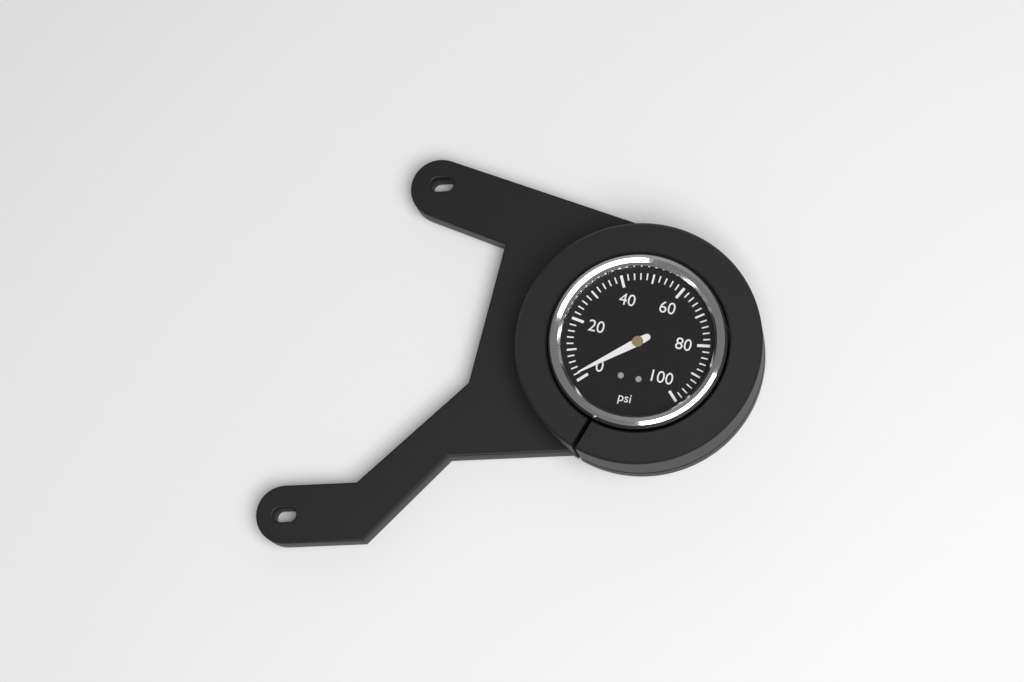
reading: 2 psi
